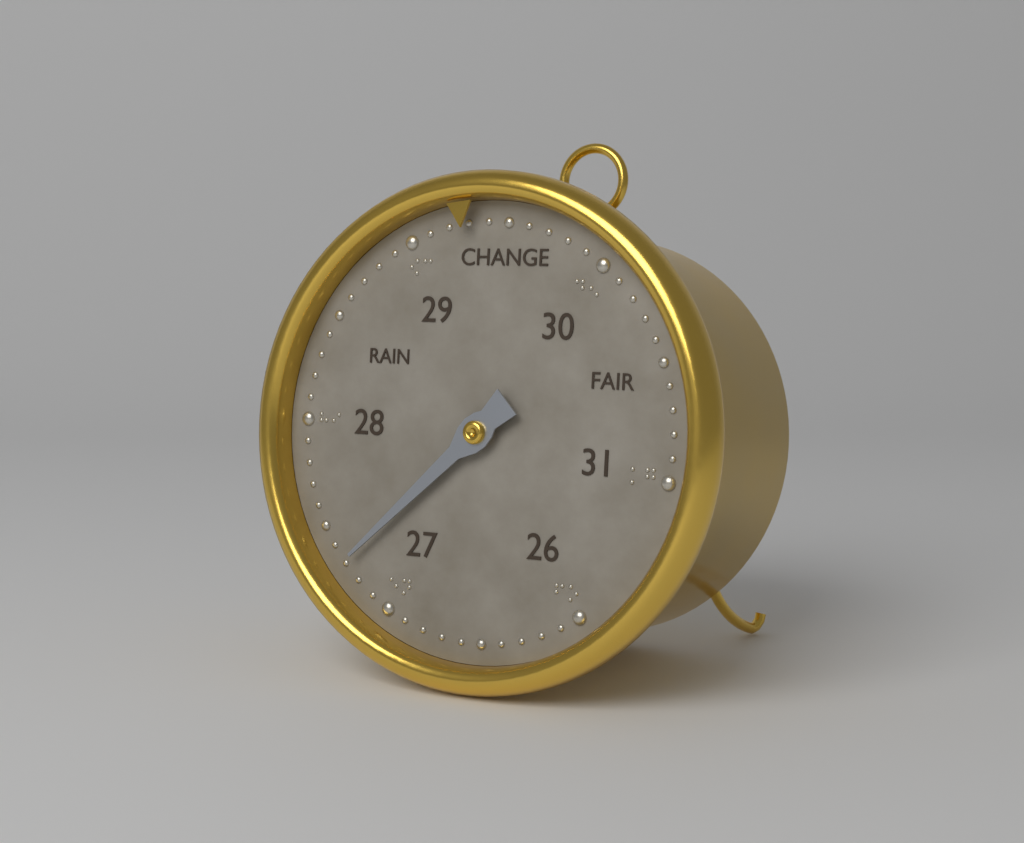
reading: 27.3 (no unit)
